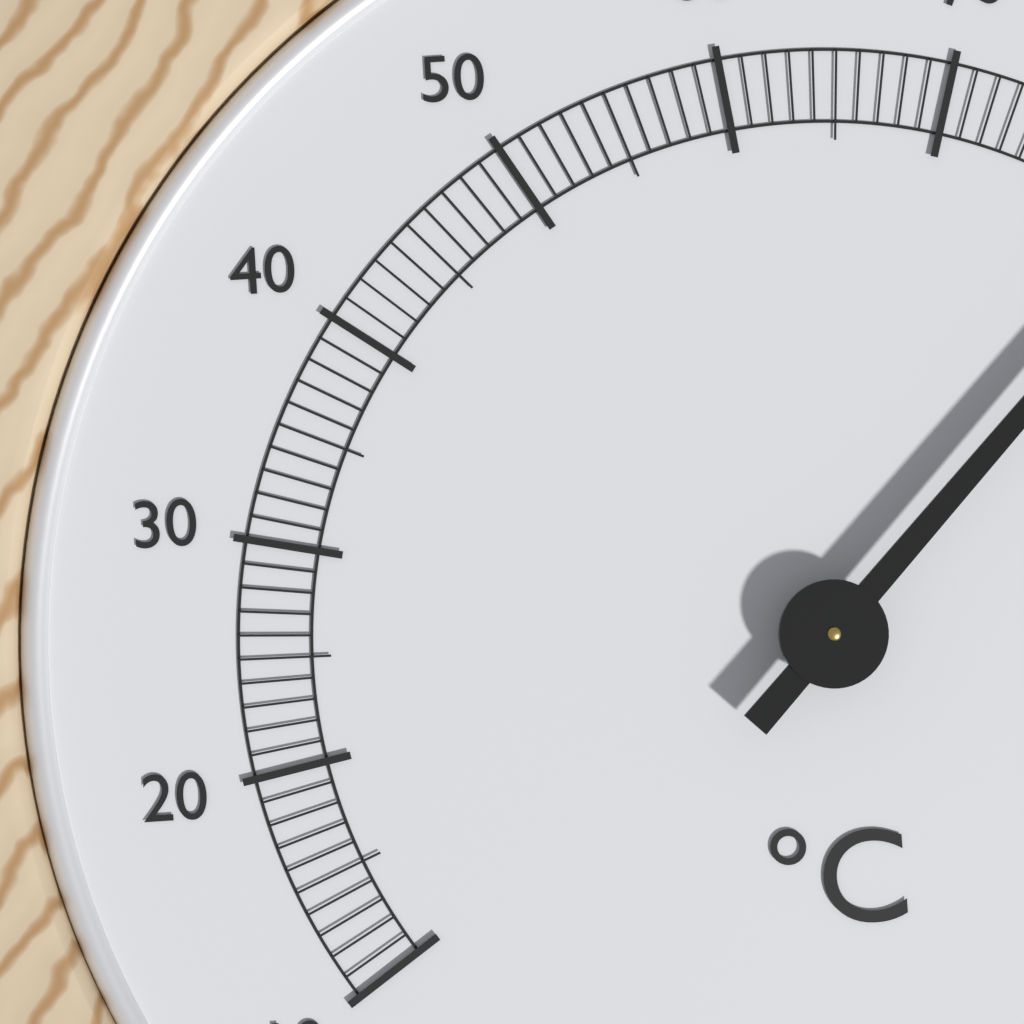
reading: 82 °C
